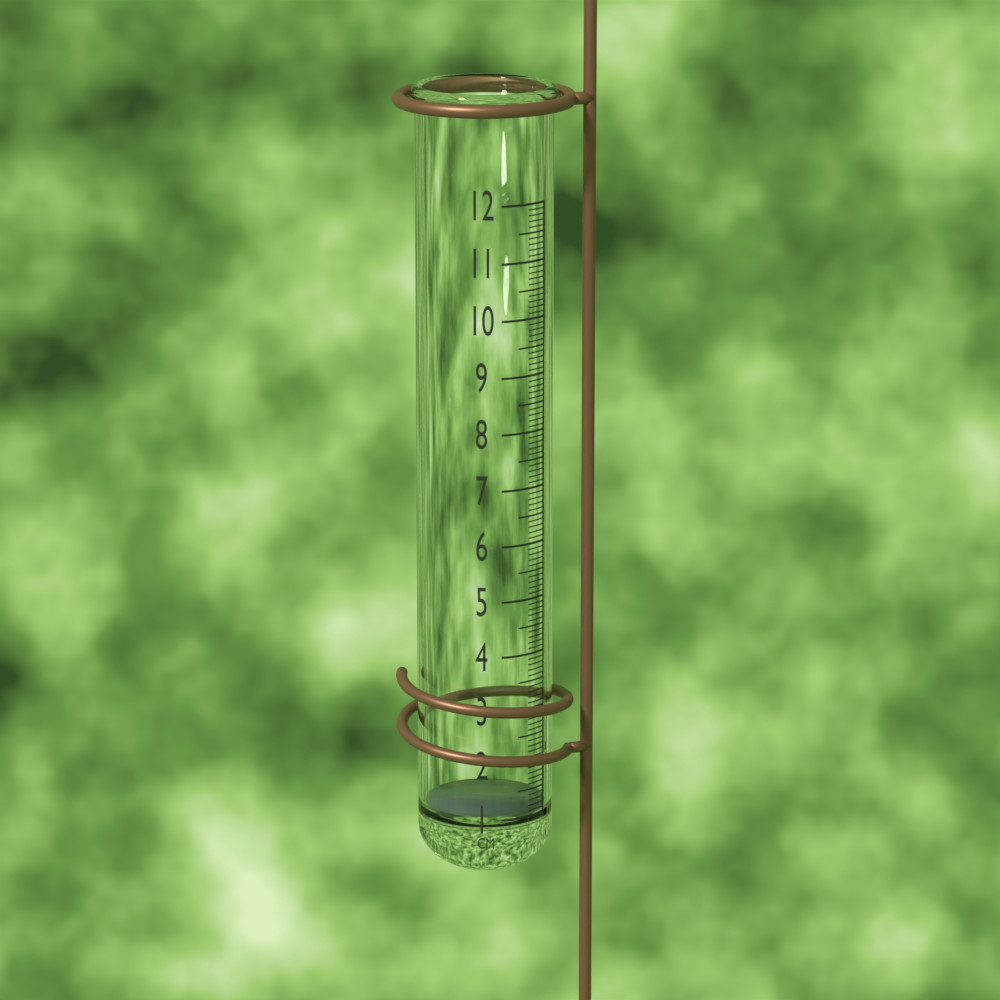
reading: 1.1 cm
